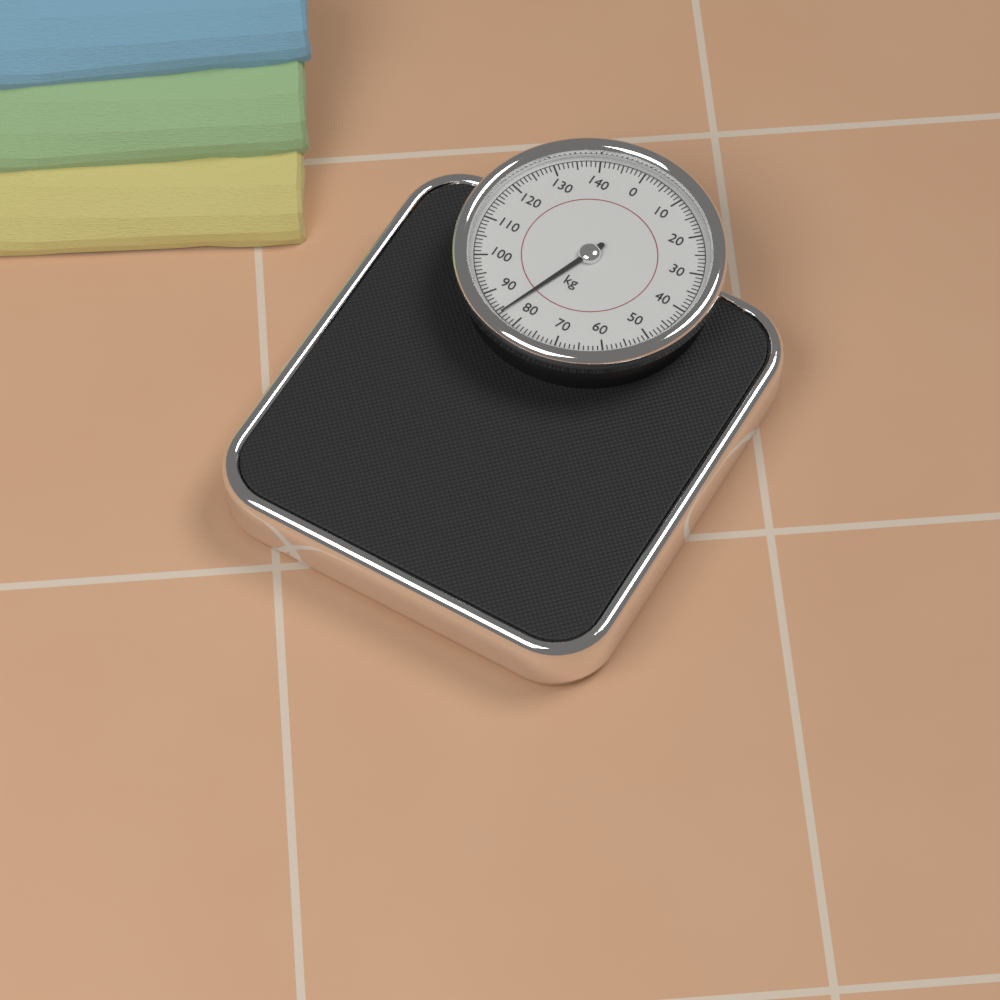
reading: 84 kg
